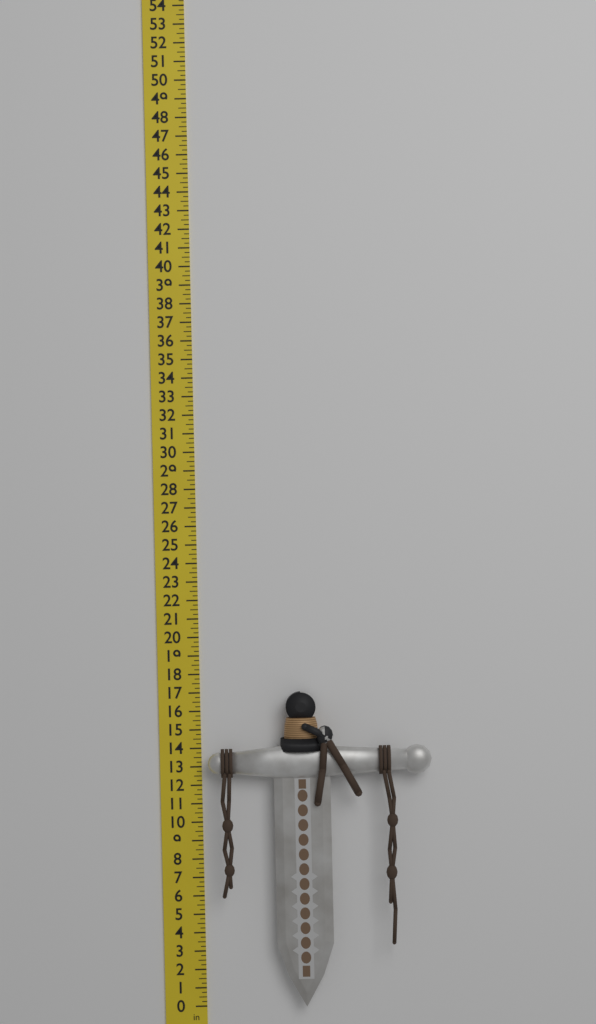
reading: 17.00 in
